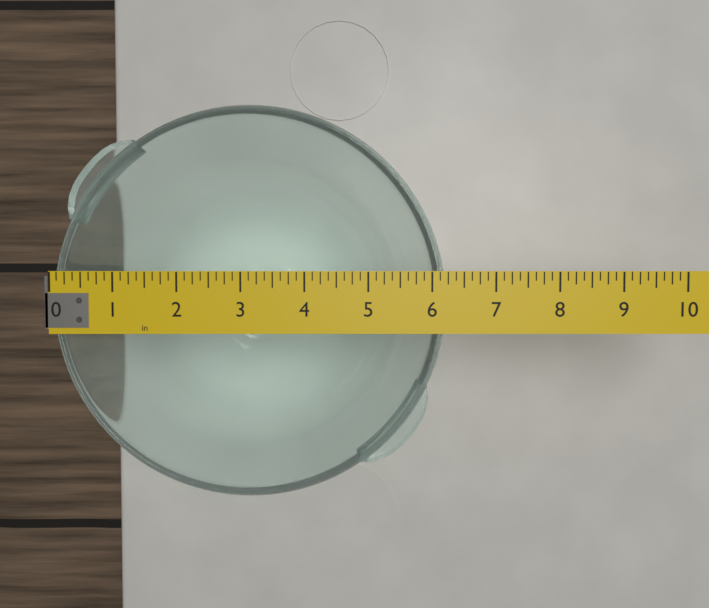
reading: 6.250 in
